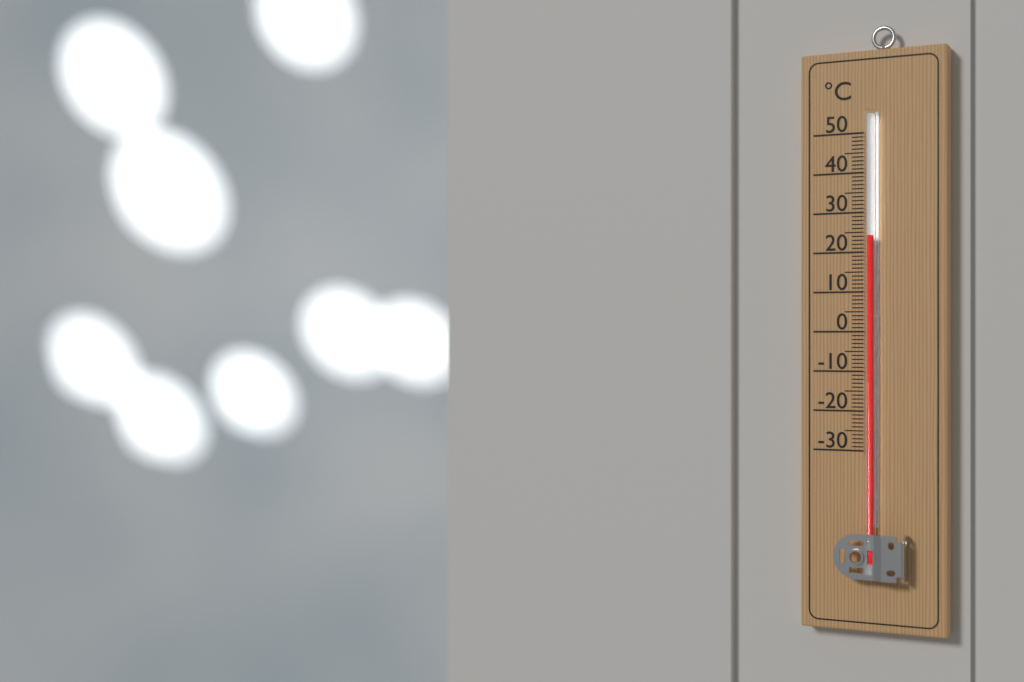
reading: 24 °C
